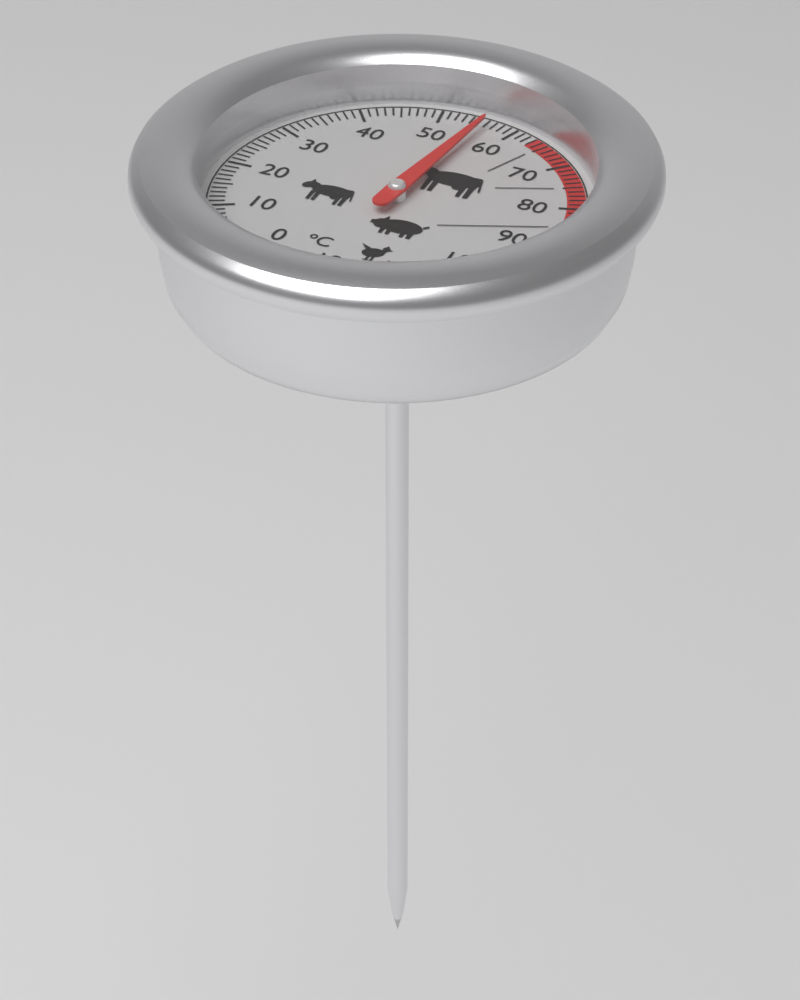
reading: 56 °C
